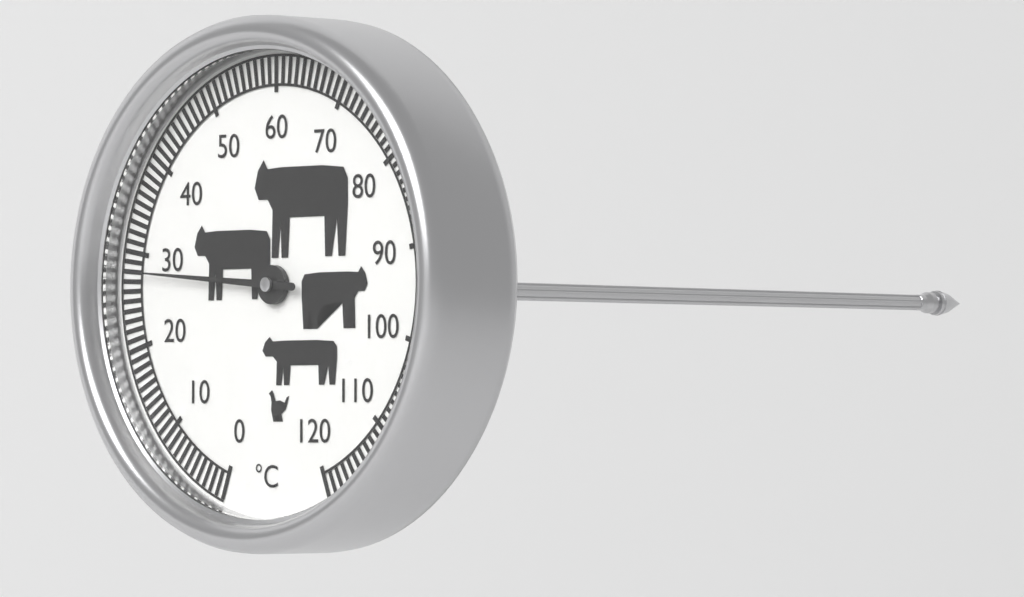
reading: 28 °C
